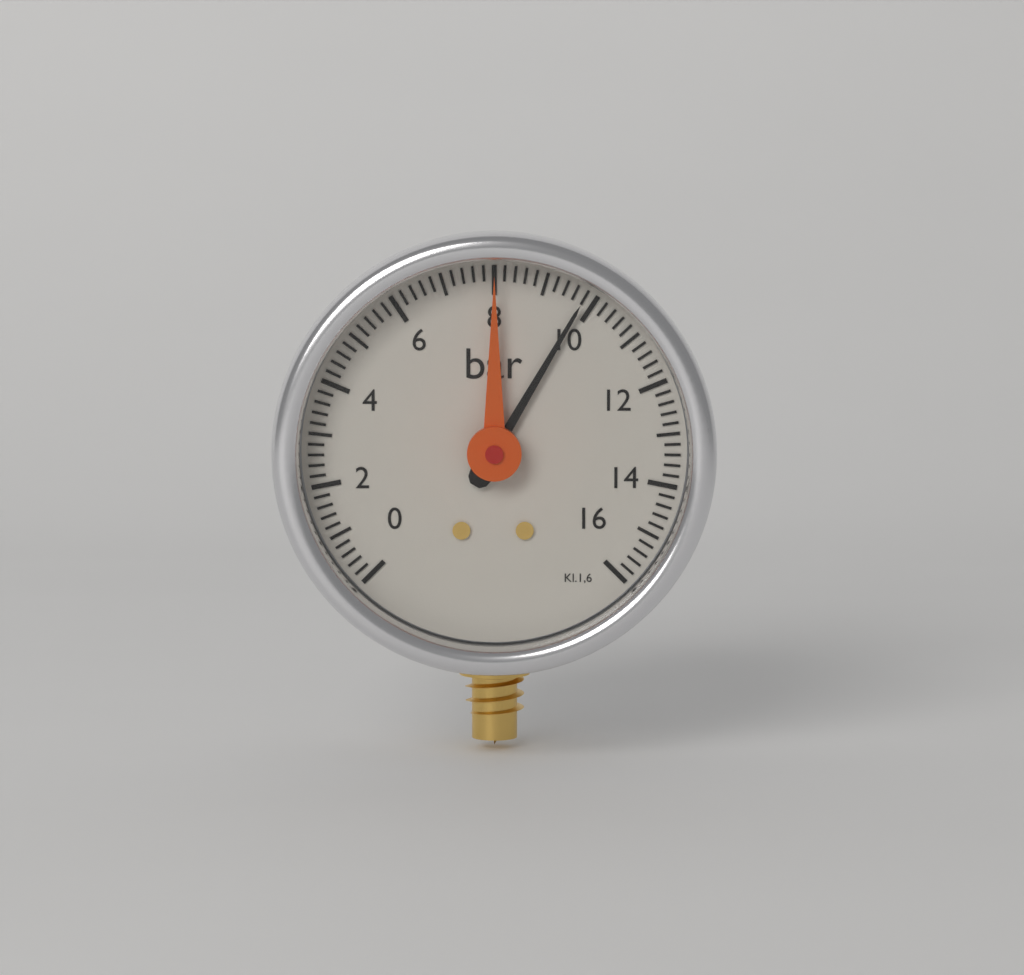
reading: 9.8 bar
